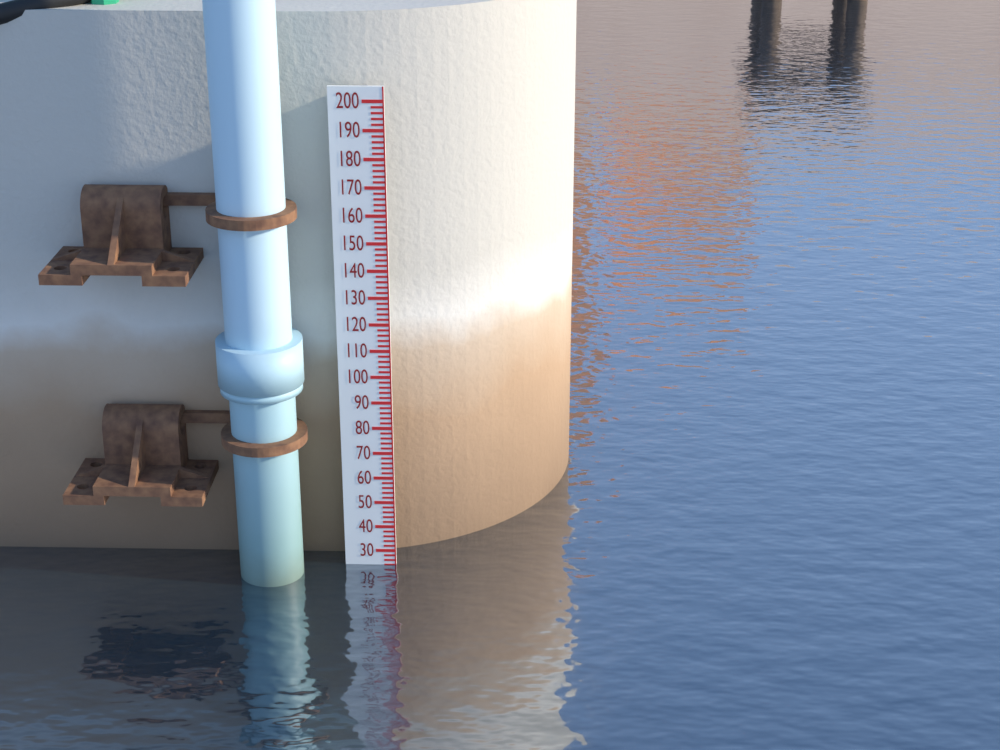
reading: 24 (no unit)
